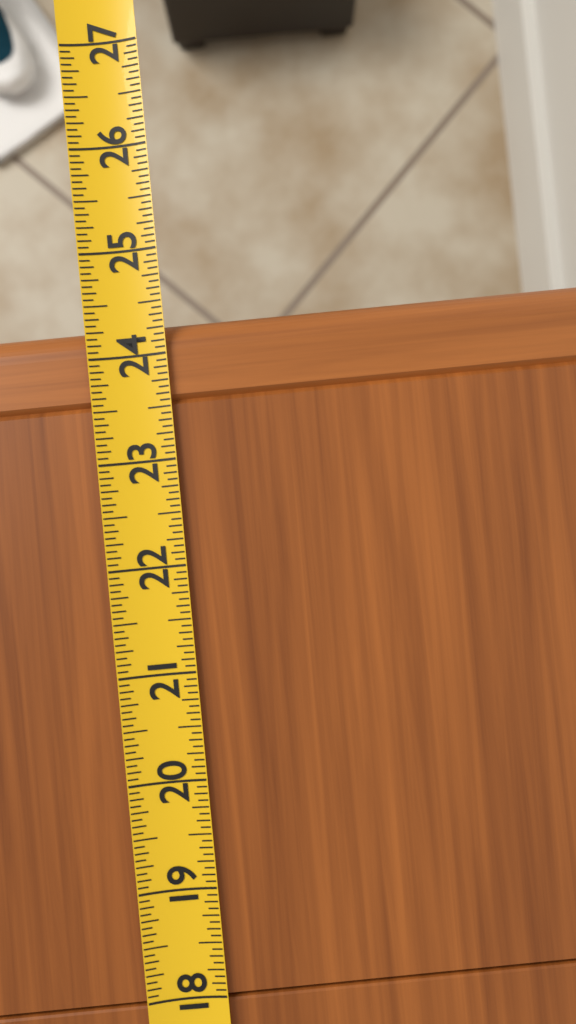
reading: 24.3125 (no unit)
